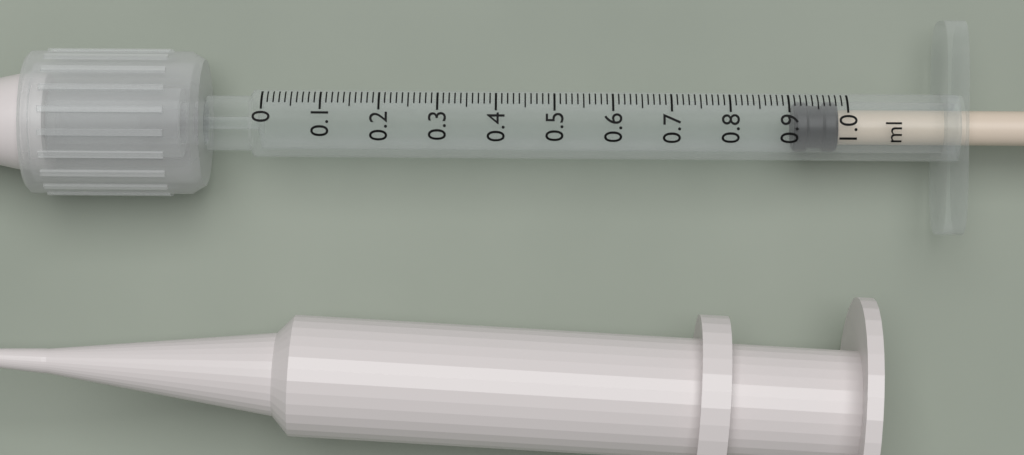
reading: 0.91 ml
